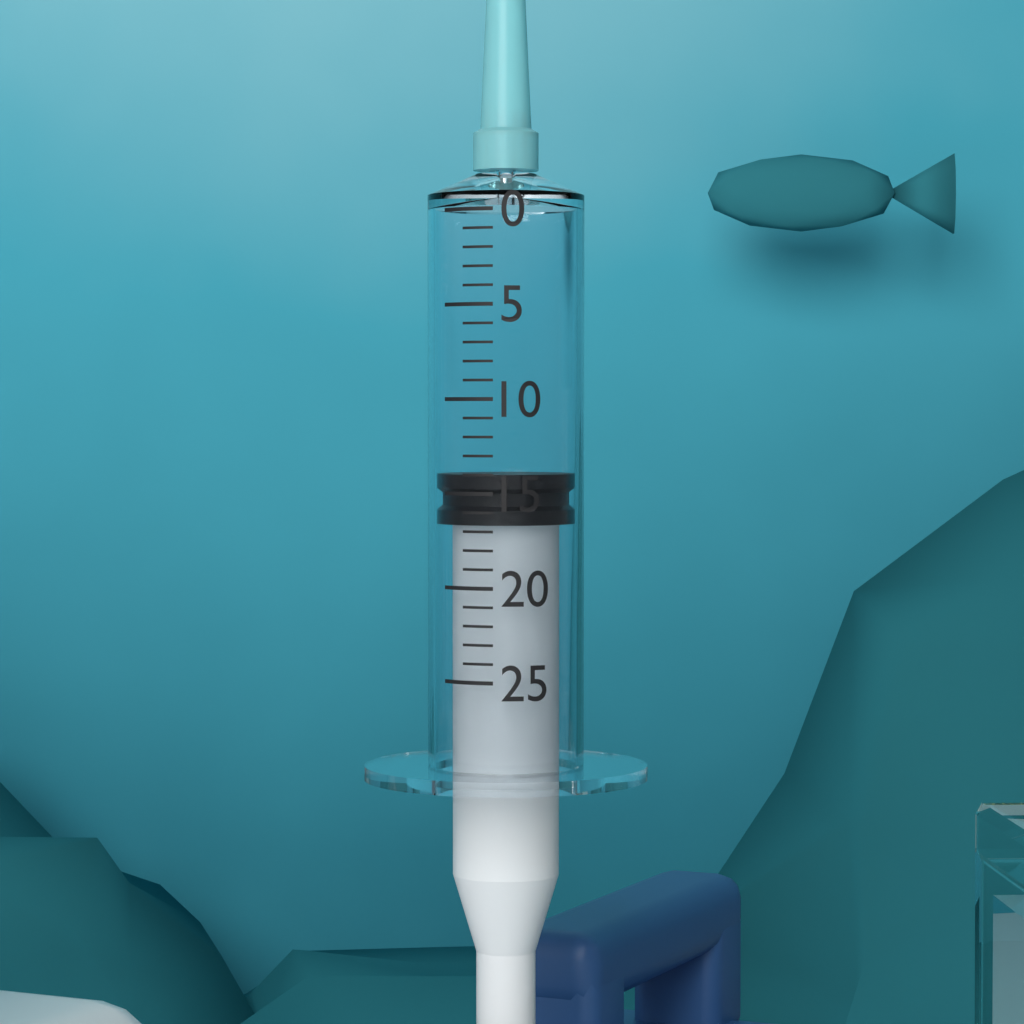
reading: 14 (no unit)
